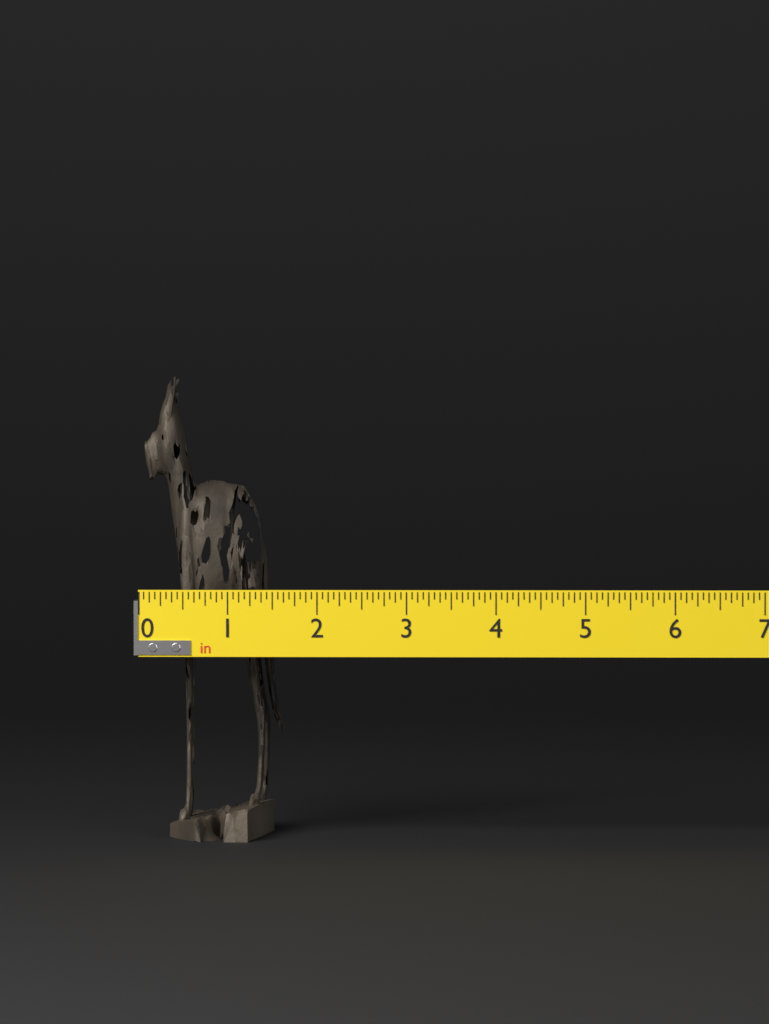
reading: 1.5625 in
